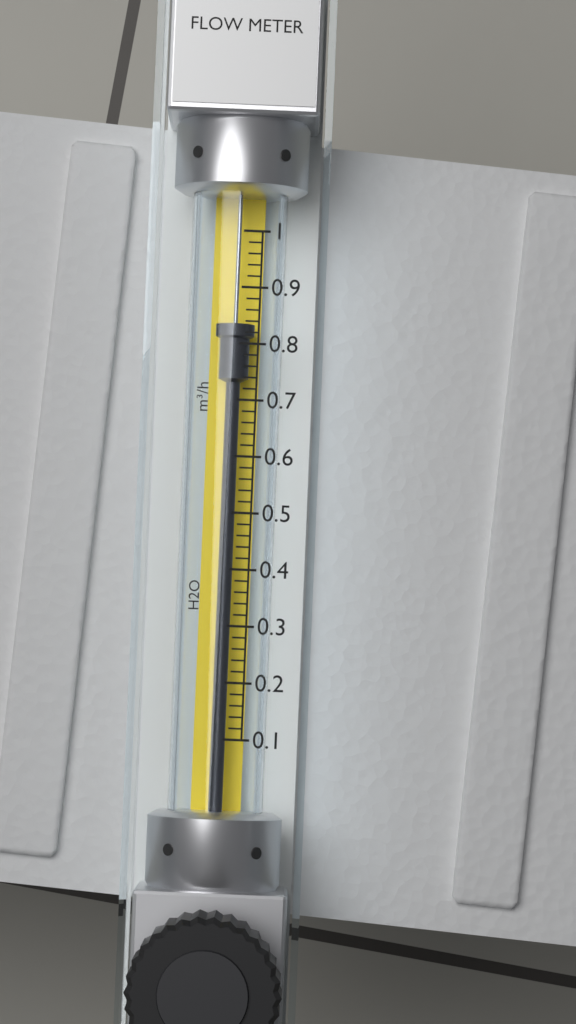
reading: 0.84 m³/h
